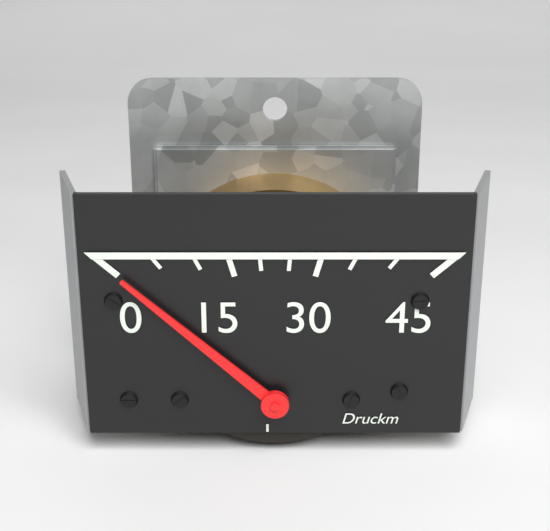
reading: 0 (no unit)
